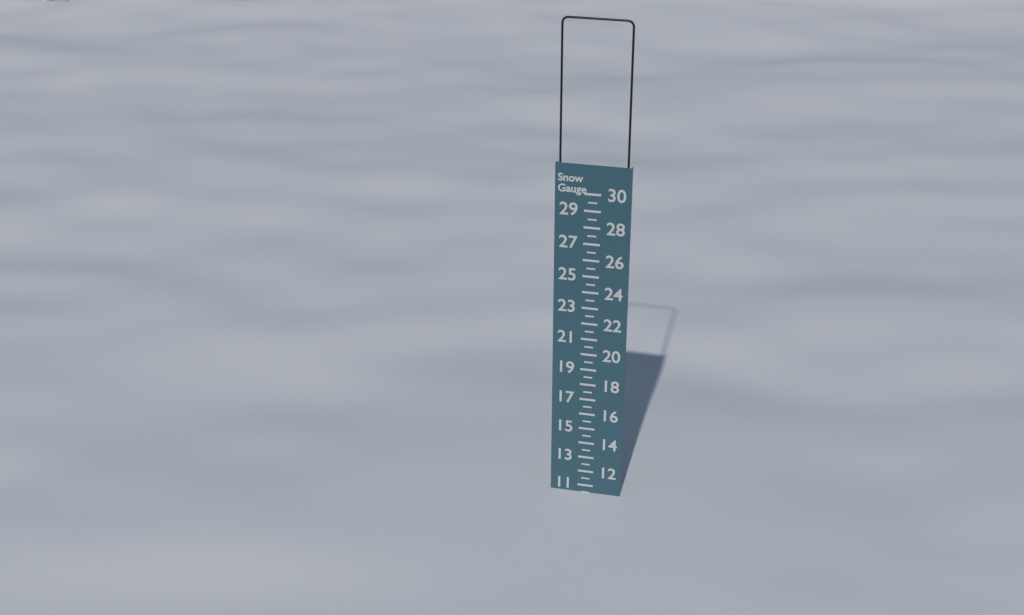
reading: 10.5 (no unit)
